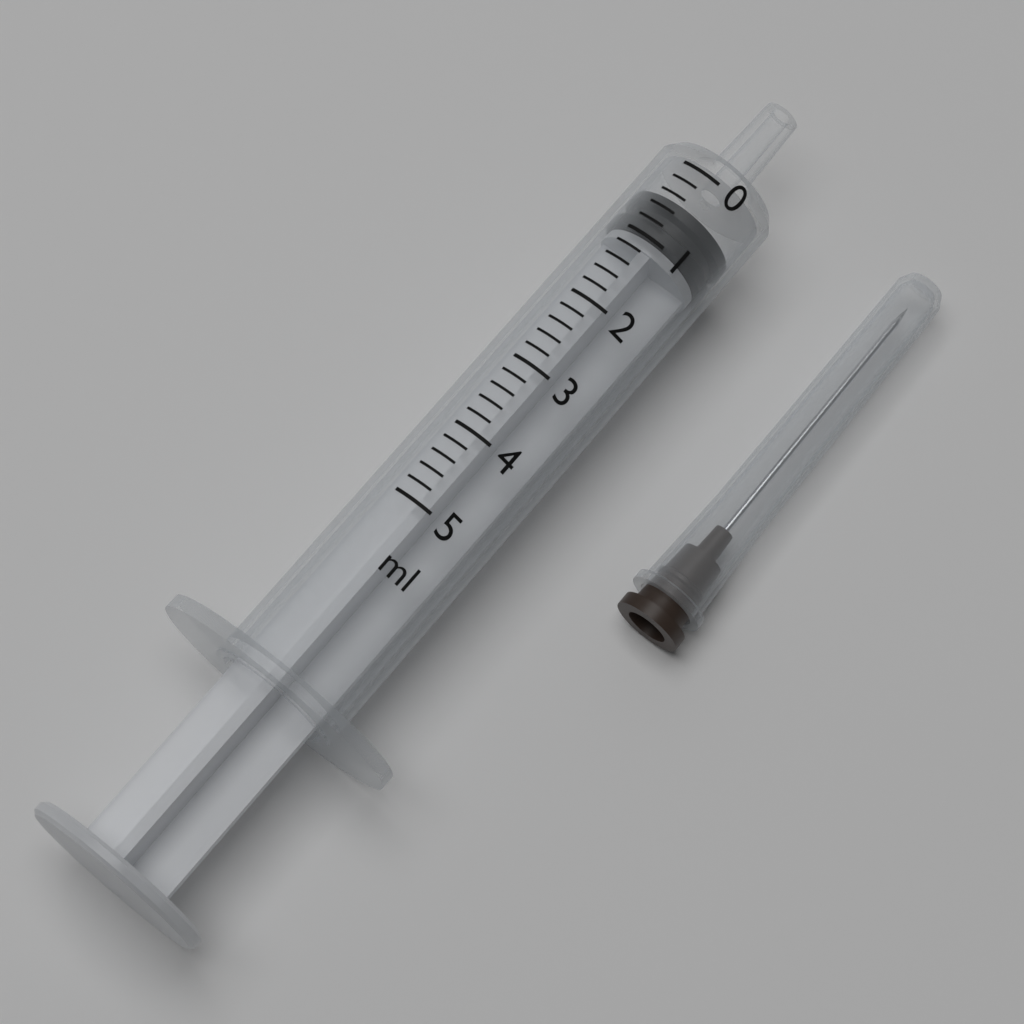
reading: 0.4 ml
